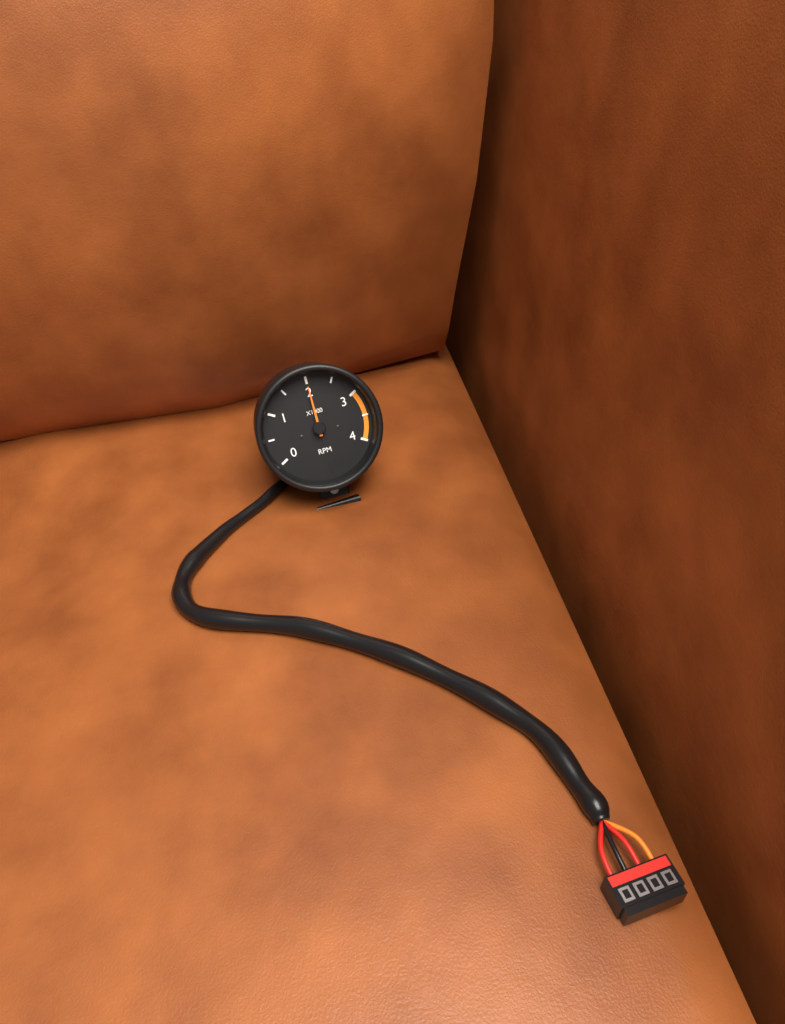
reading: 2000 RPM
